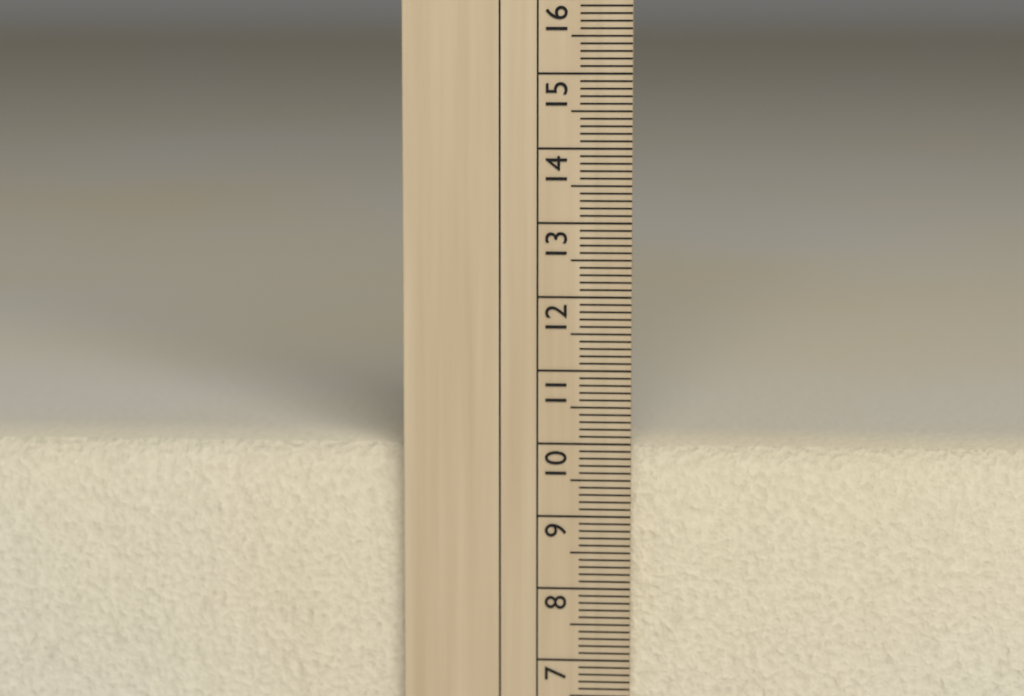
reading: 9.9 cm
